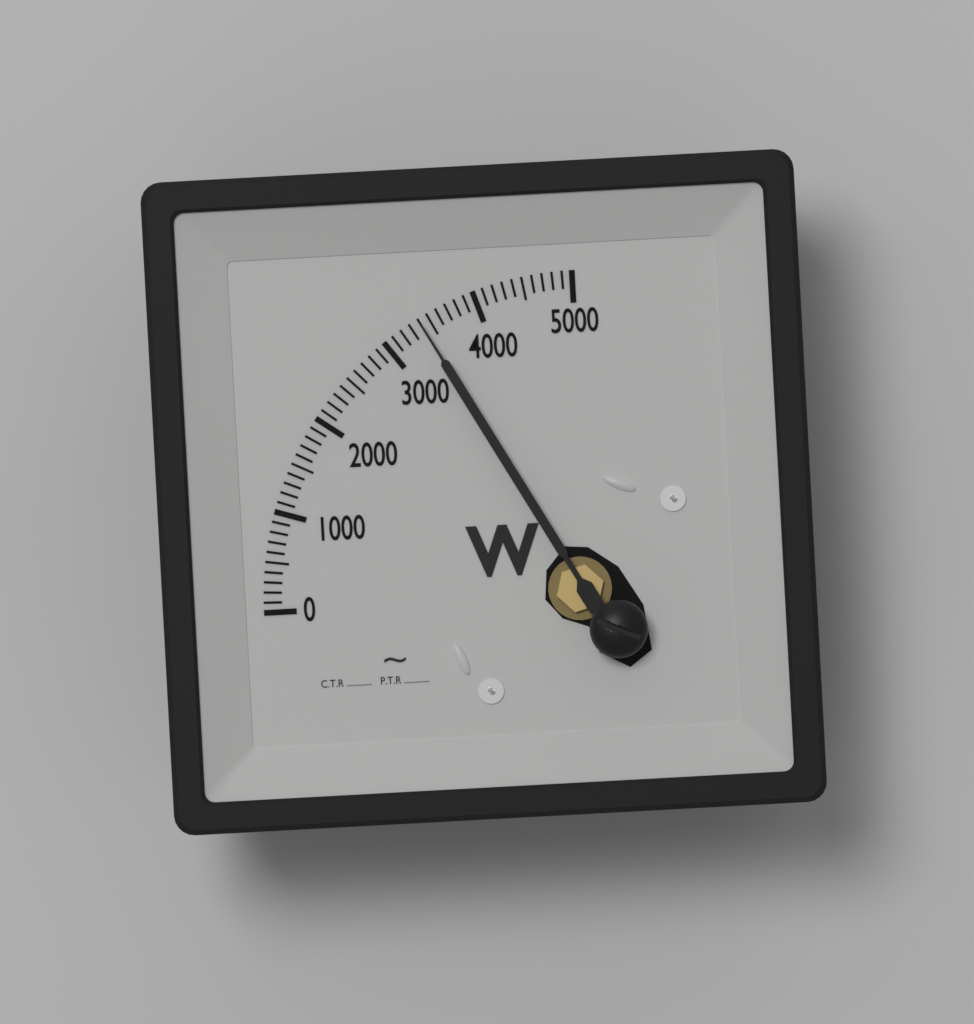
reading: 3400 W
